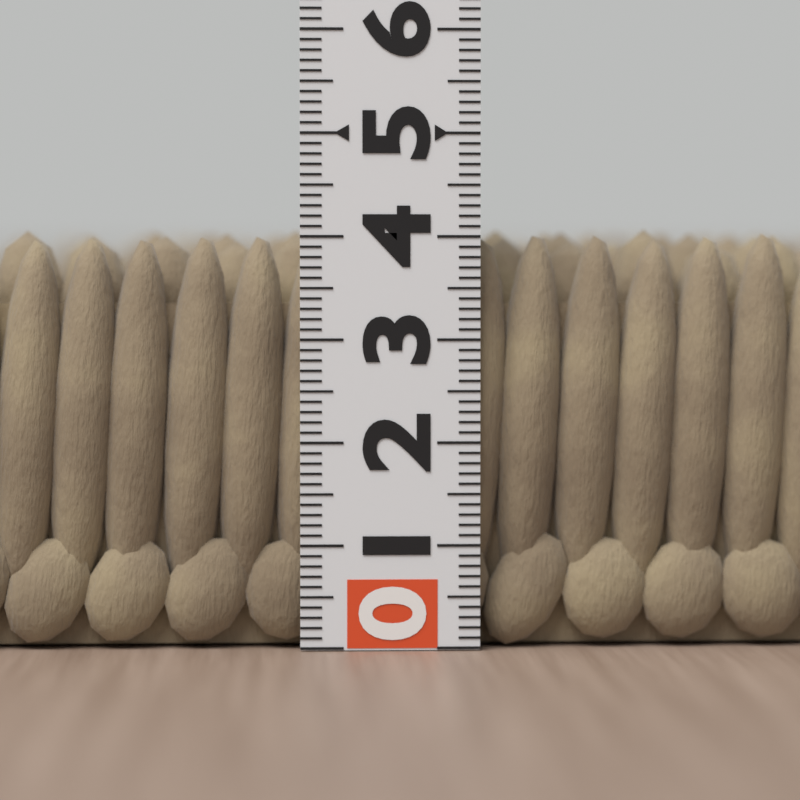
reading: 4.1 (no unit)
